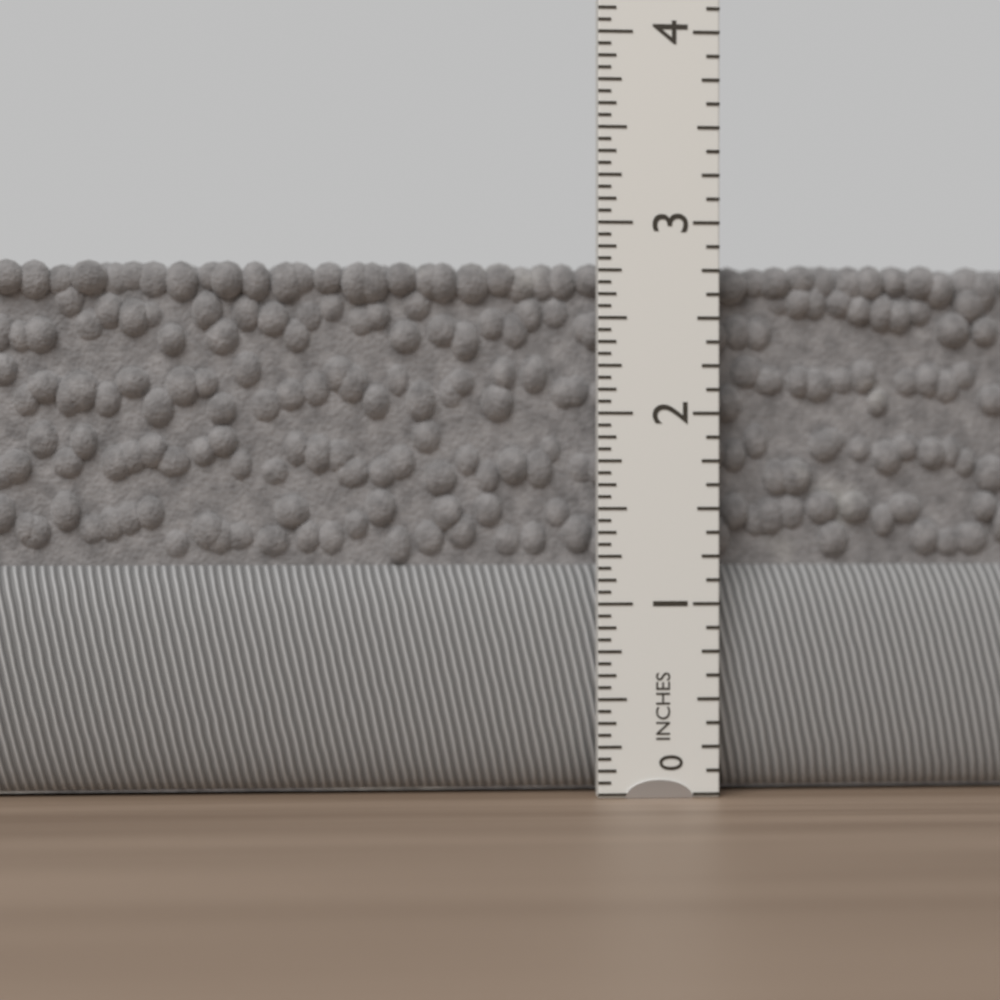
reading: 2.8125 in
